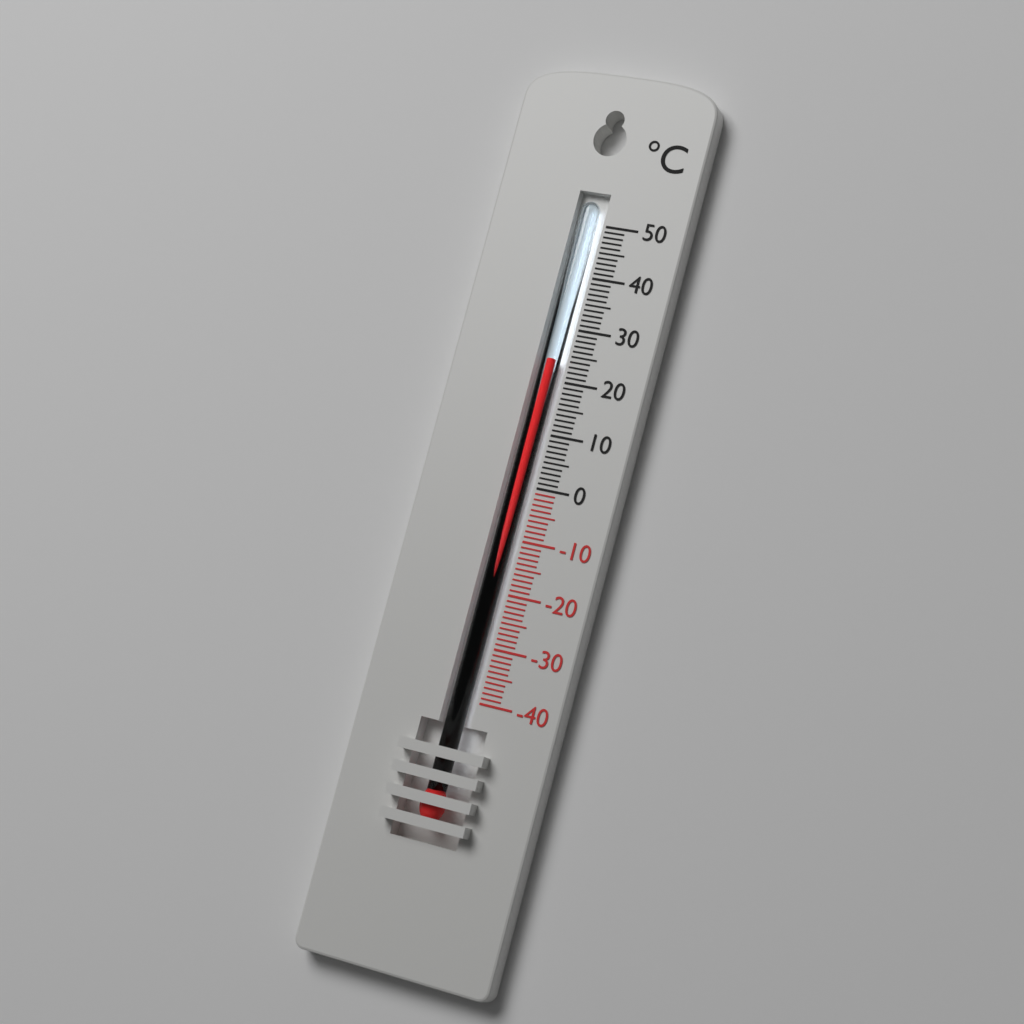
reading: 24 °C
